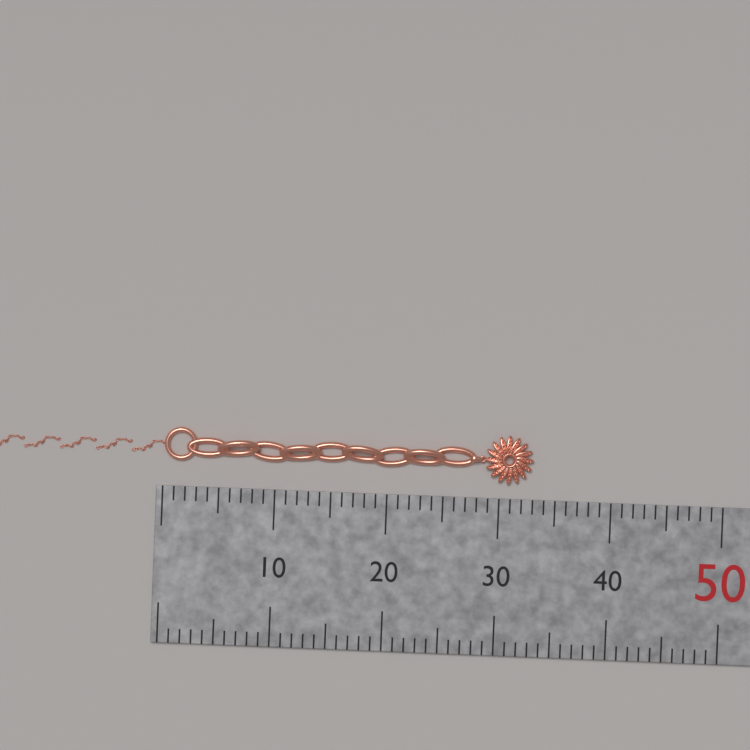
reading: 33 mm
